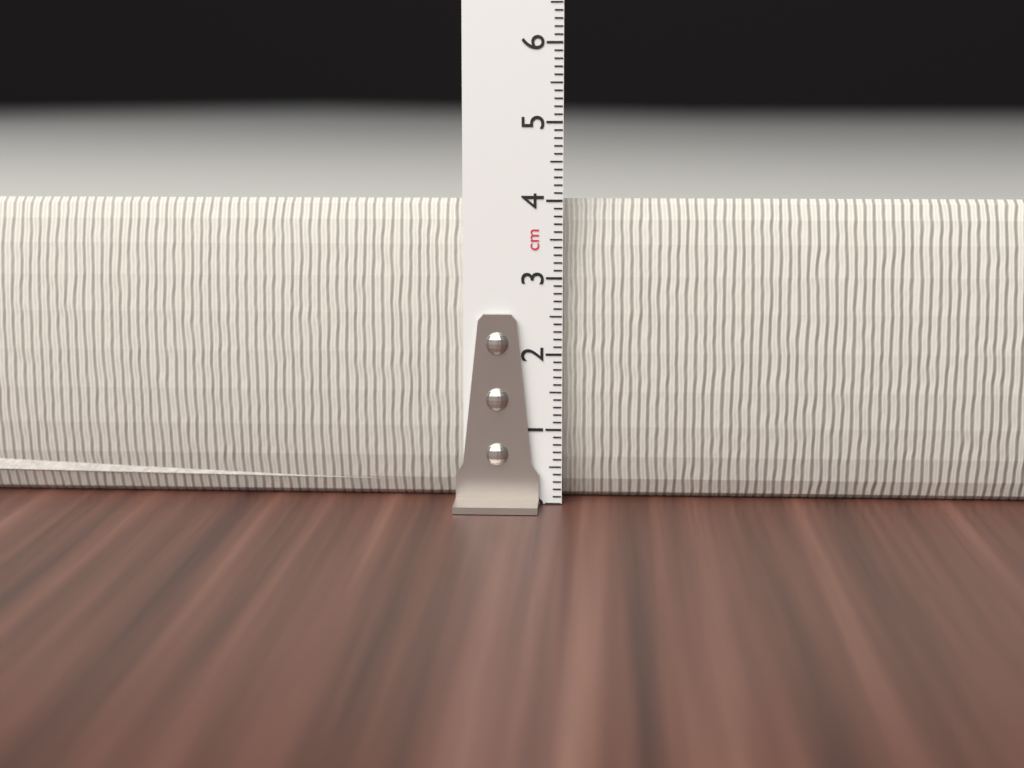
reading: 4.0 cm
